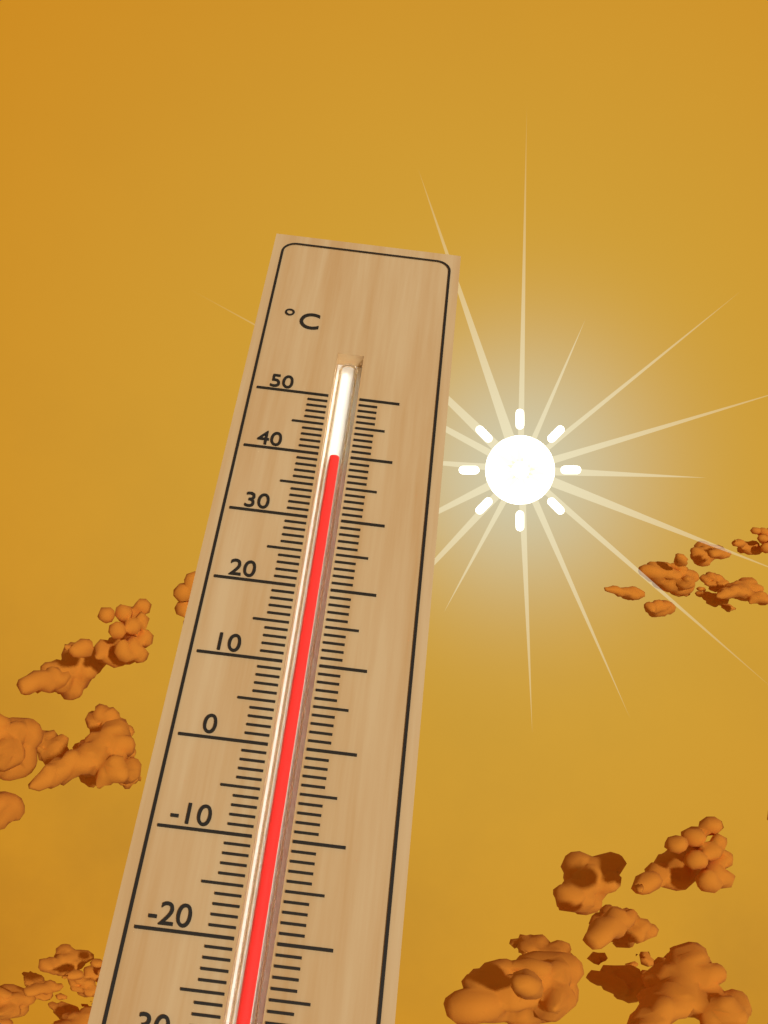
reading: 40 °C
